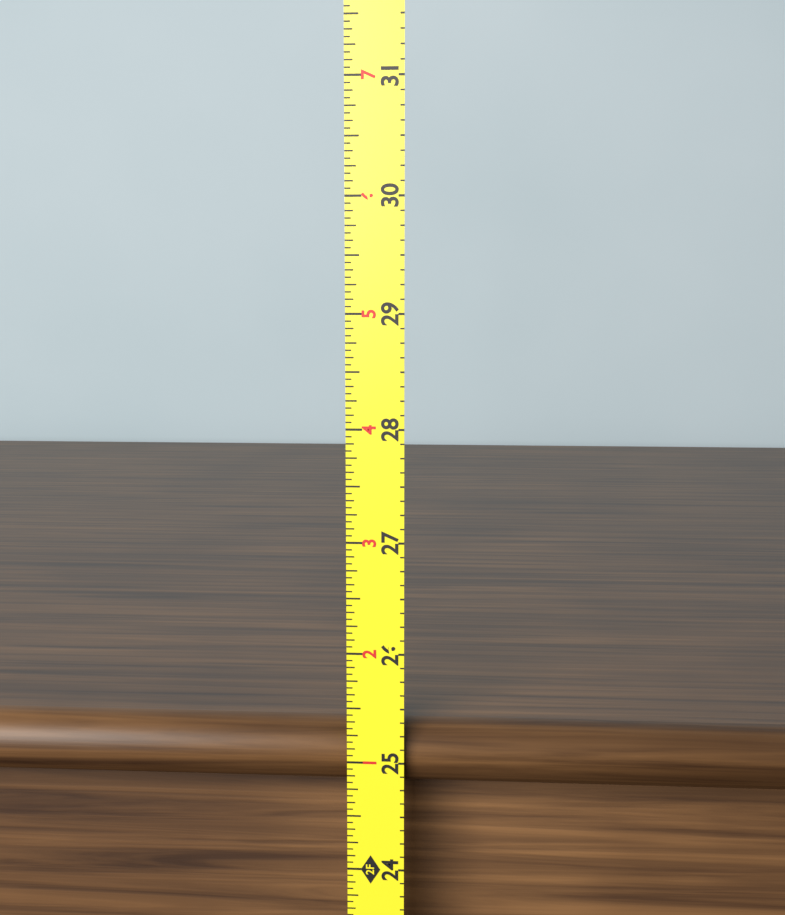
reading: 25.3125 in
